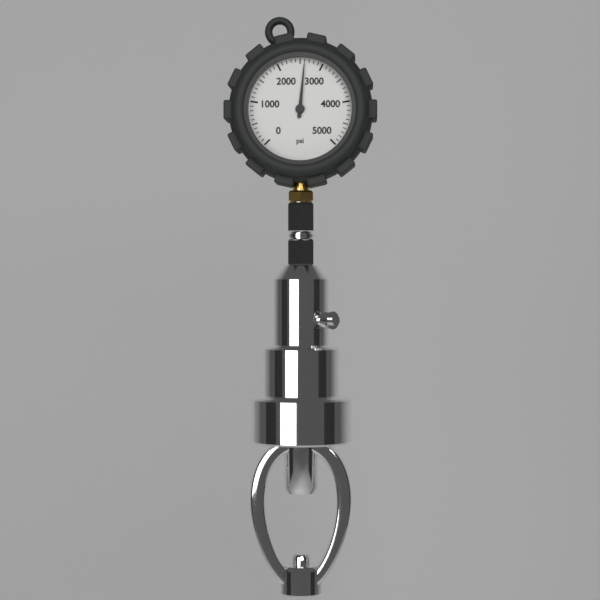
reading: 2600 psi
